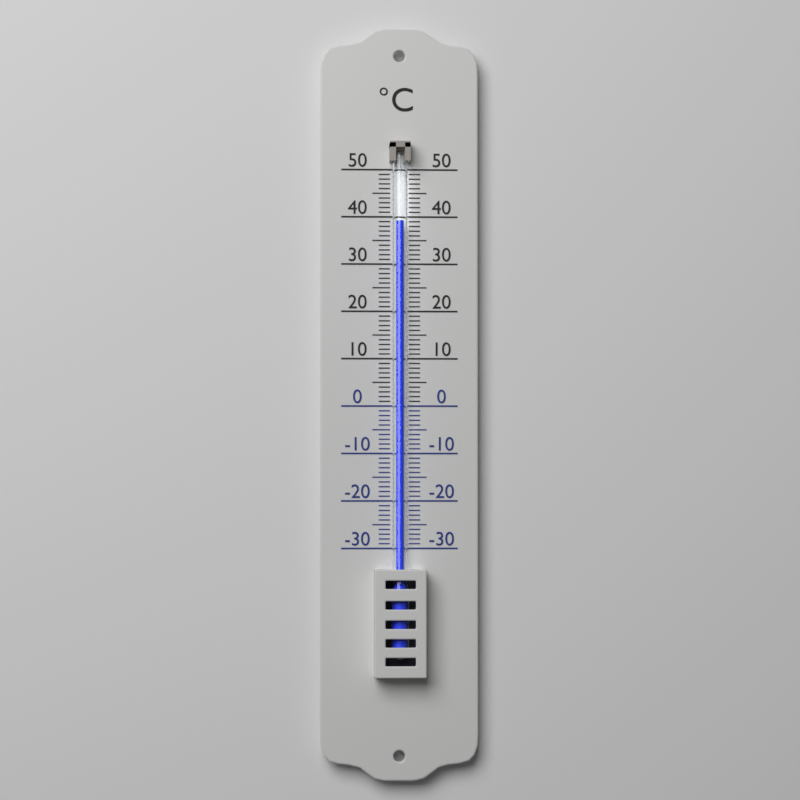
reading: 39 °C
